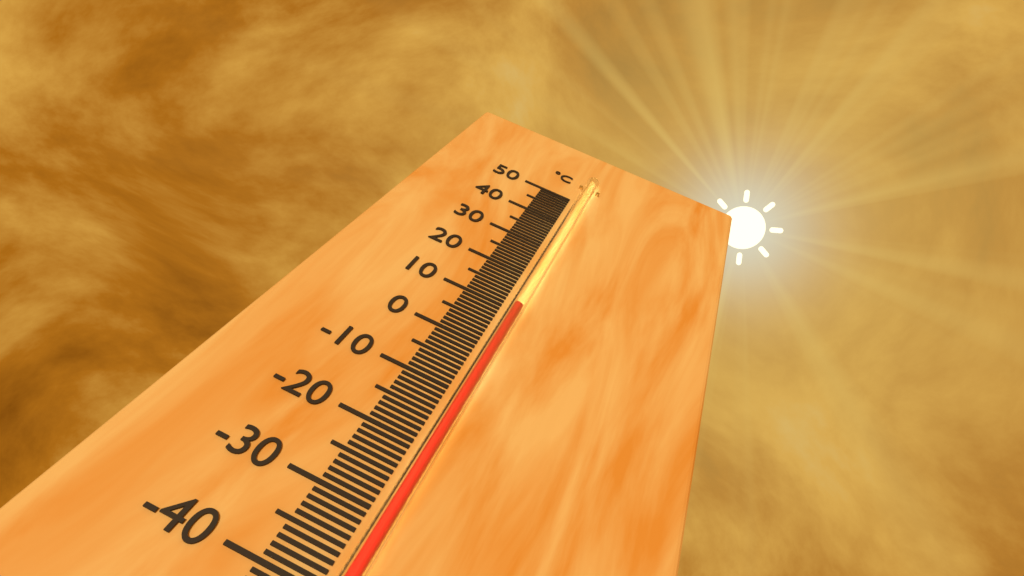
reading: 10 °C
